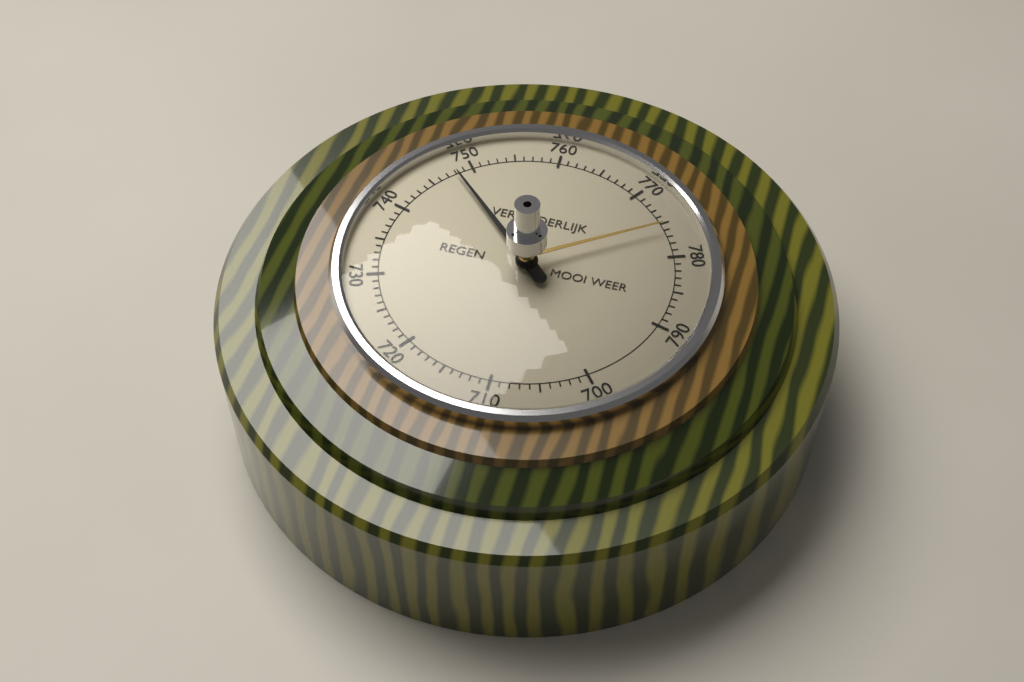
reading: 748 (no unit)
